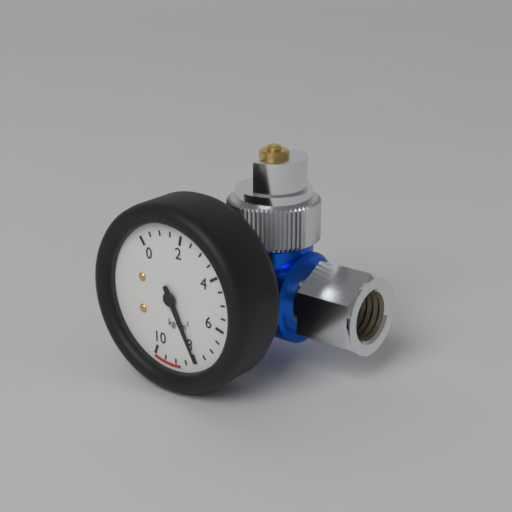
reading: 8.0 kg/cm²
